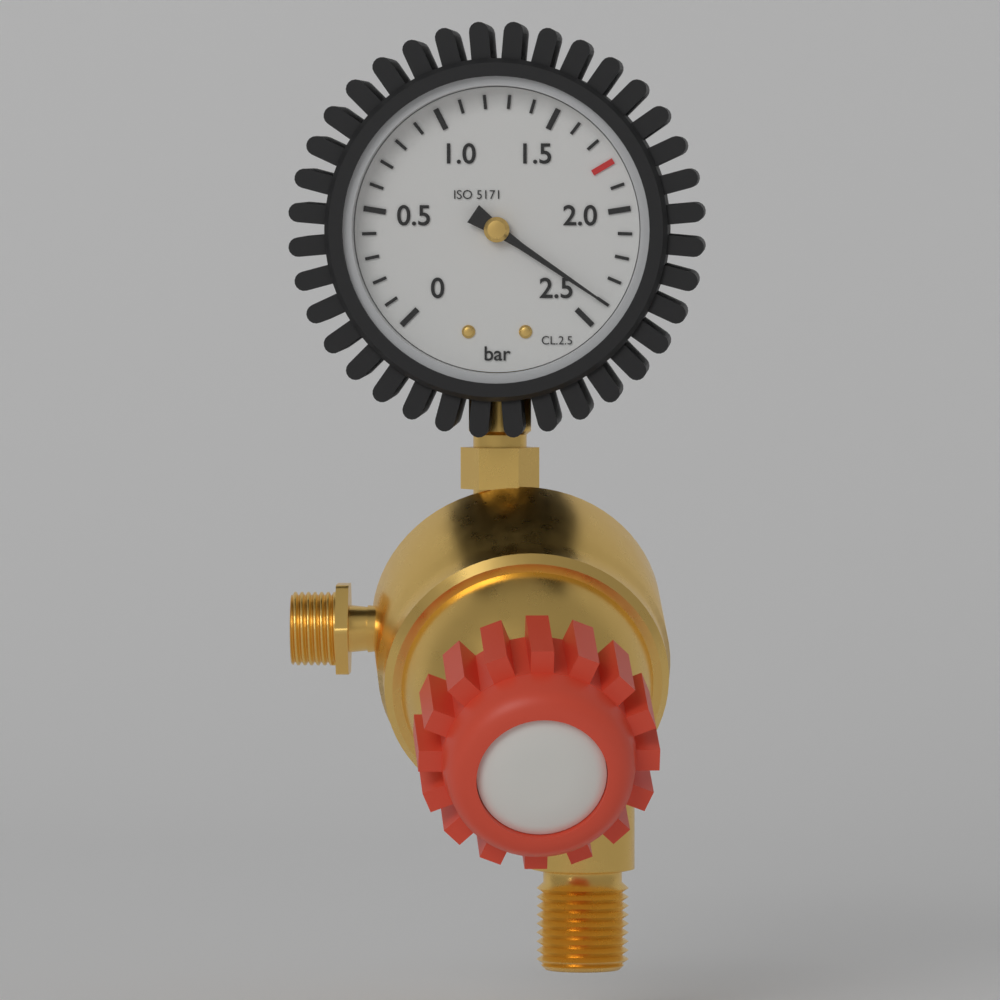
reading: 2.4 bar
